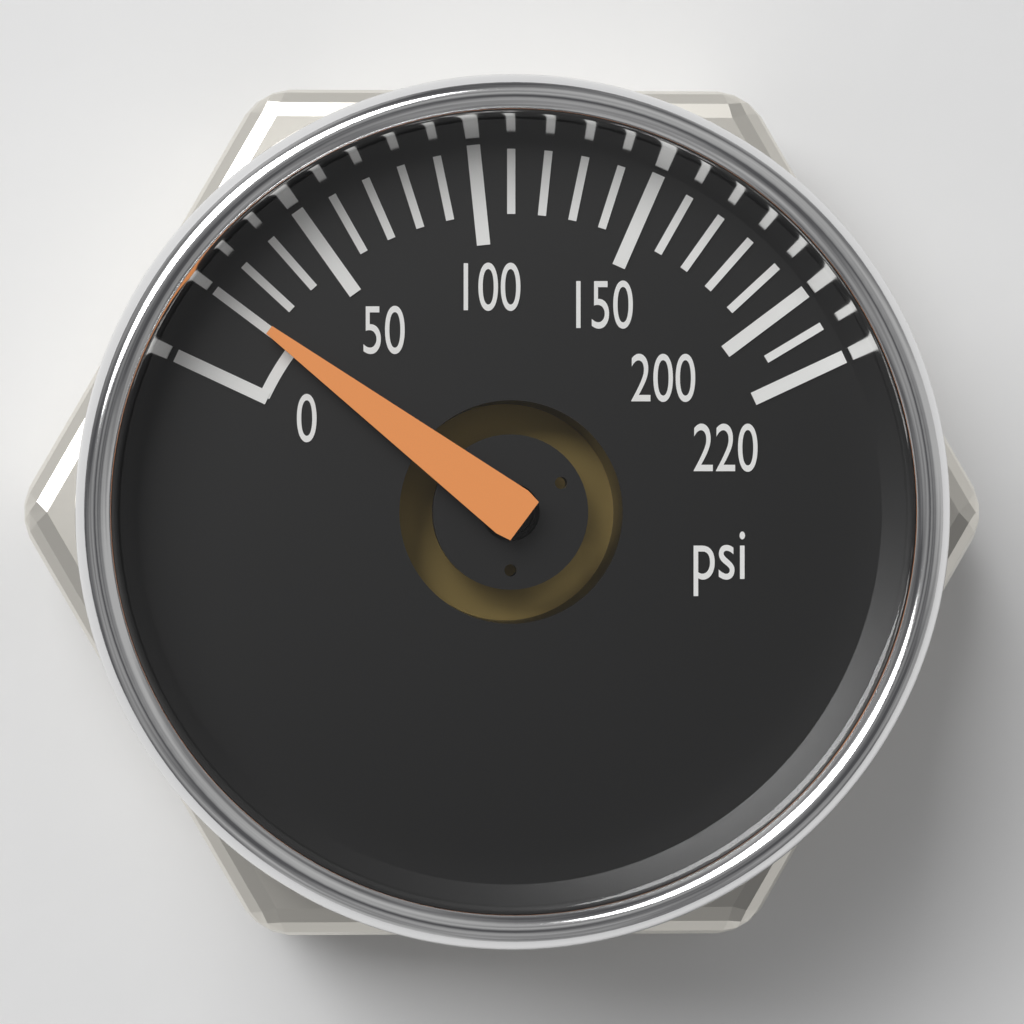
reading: 20 psi
